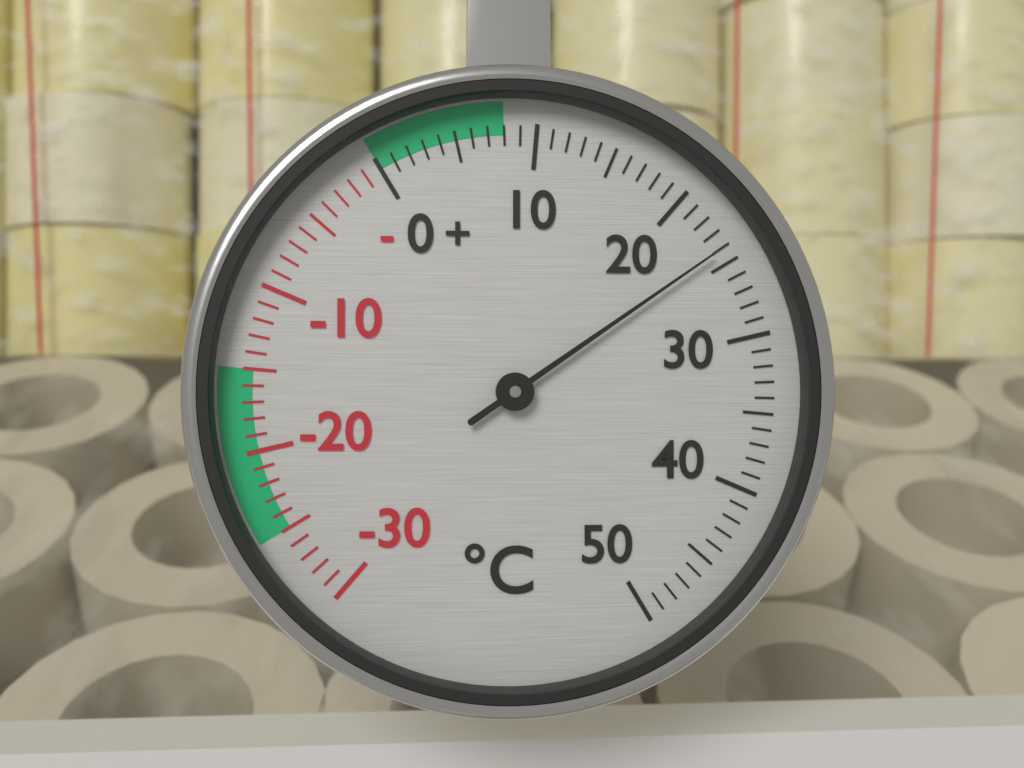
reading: 24 °C
